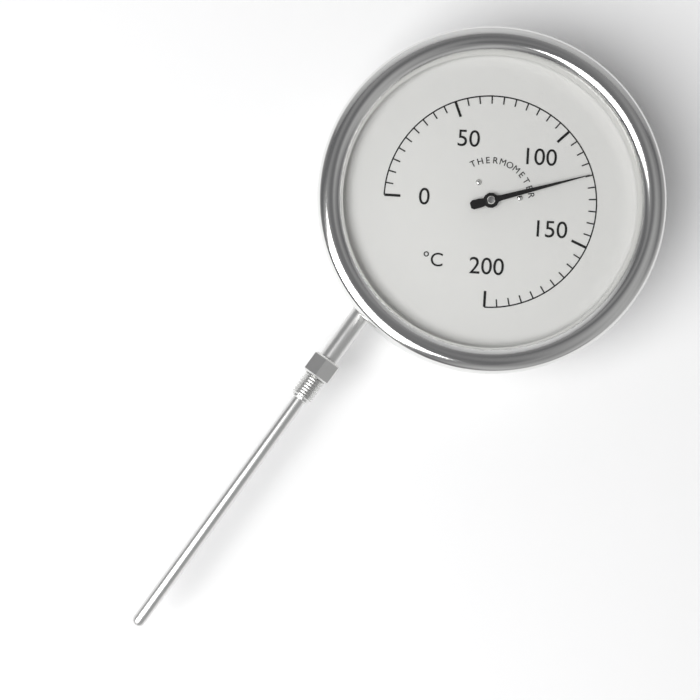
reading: 120 °C
